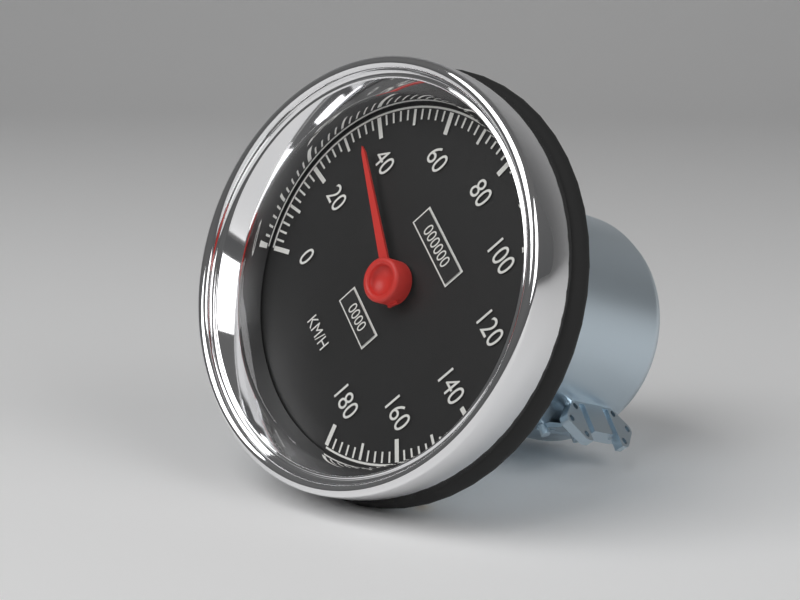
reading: 36 km/h
